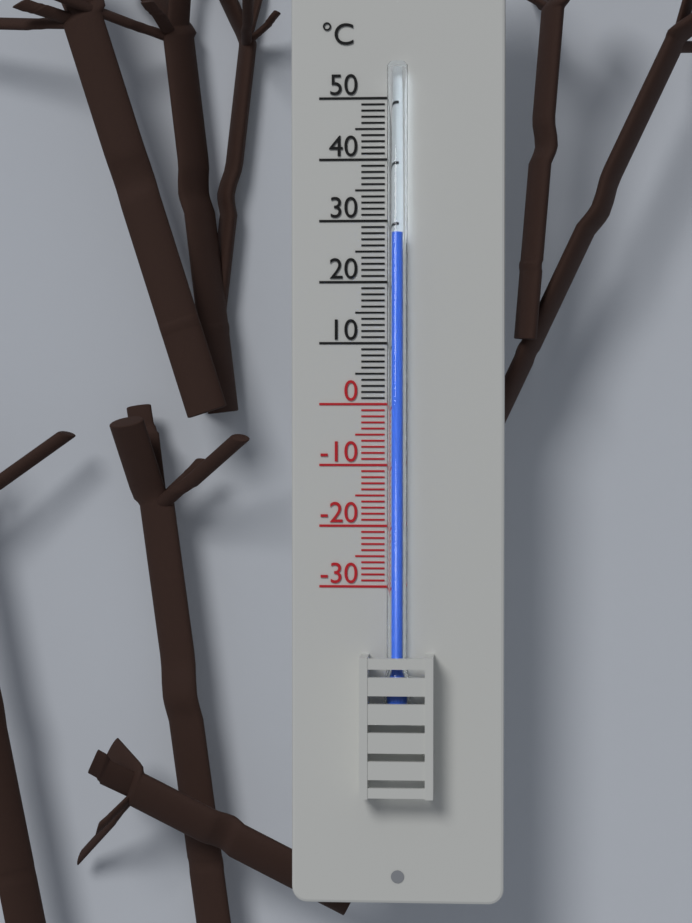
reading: 28 °C
